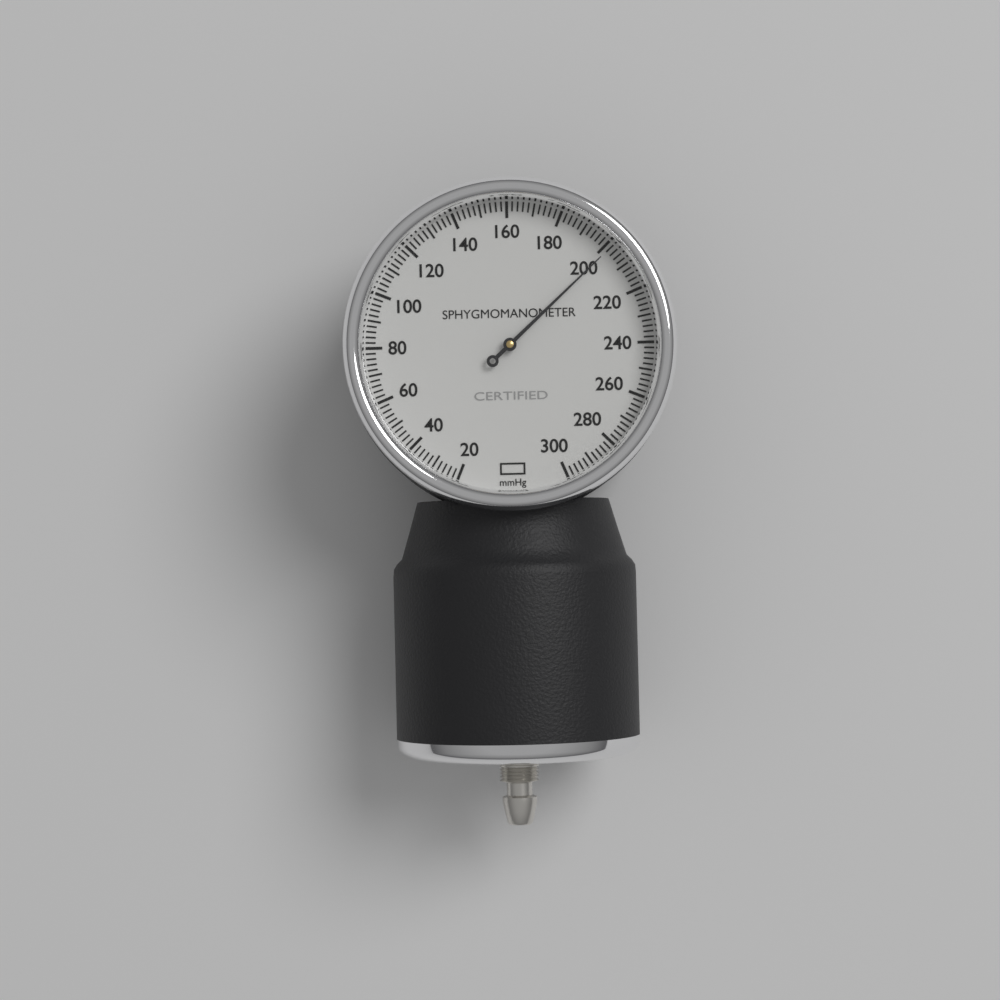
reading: 202 mmHg
